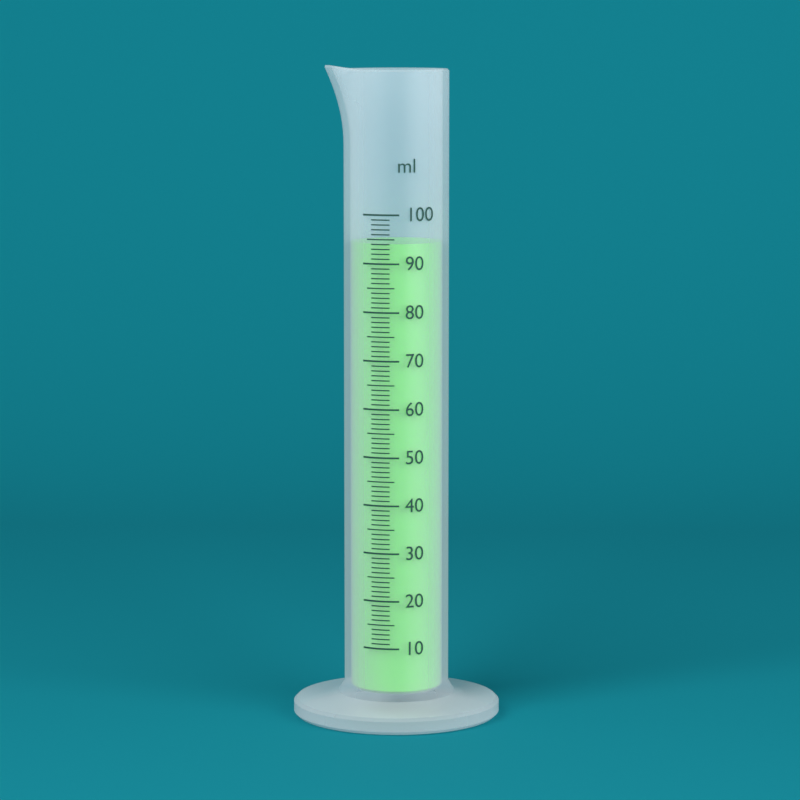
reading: 94 ml
